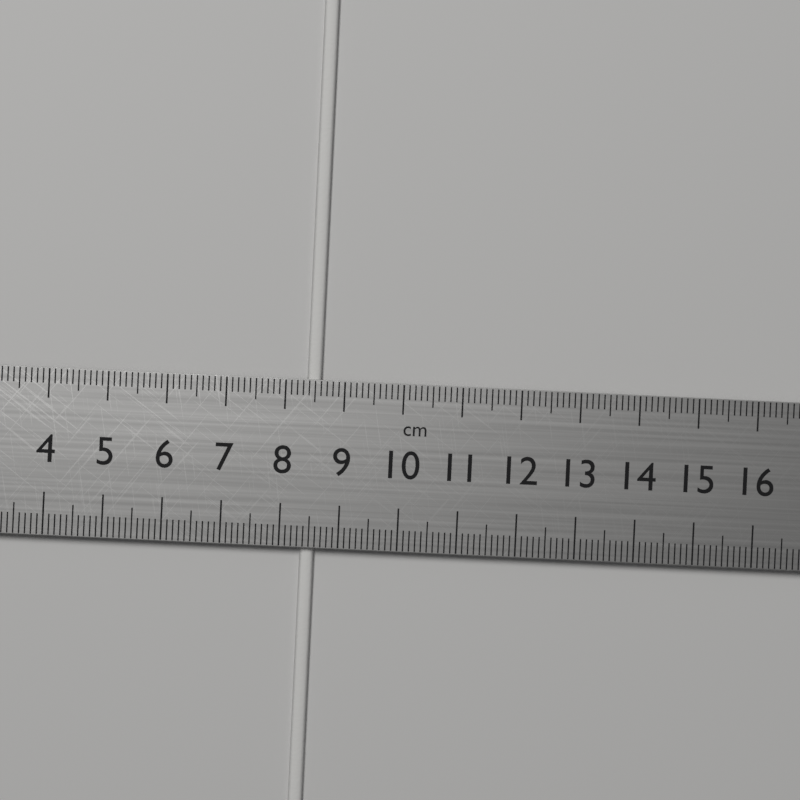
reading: 8.6 cm
